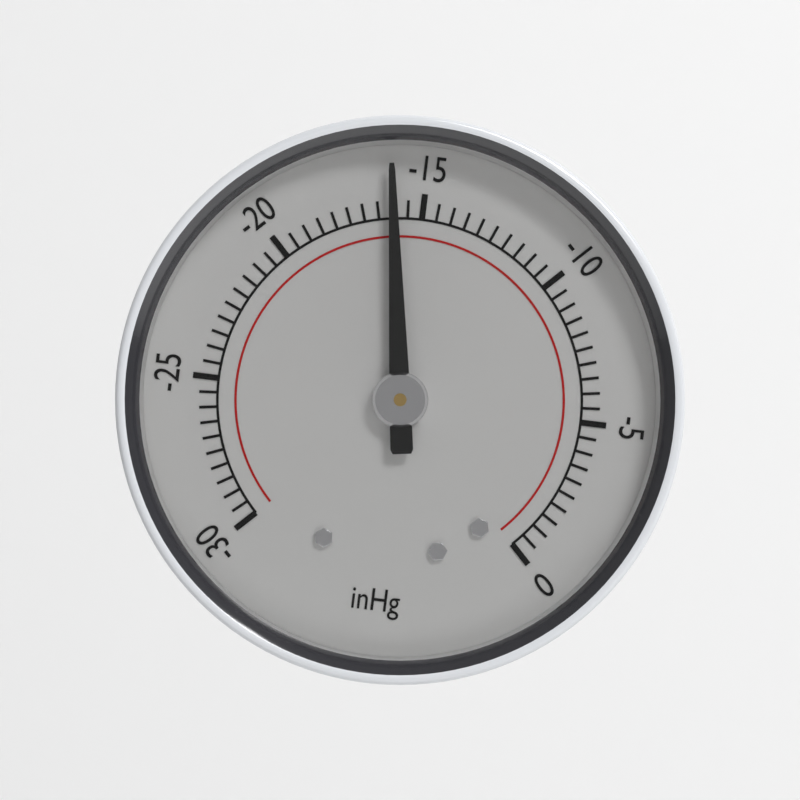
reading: -16.0 inHg
